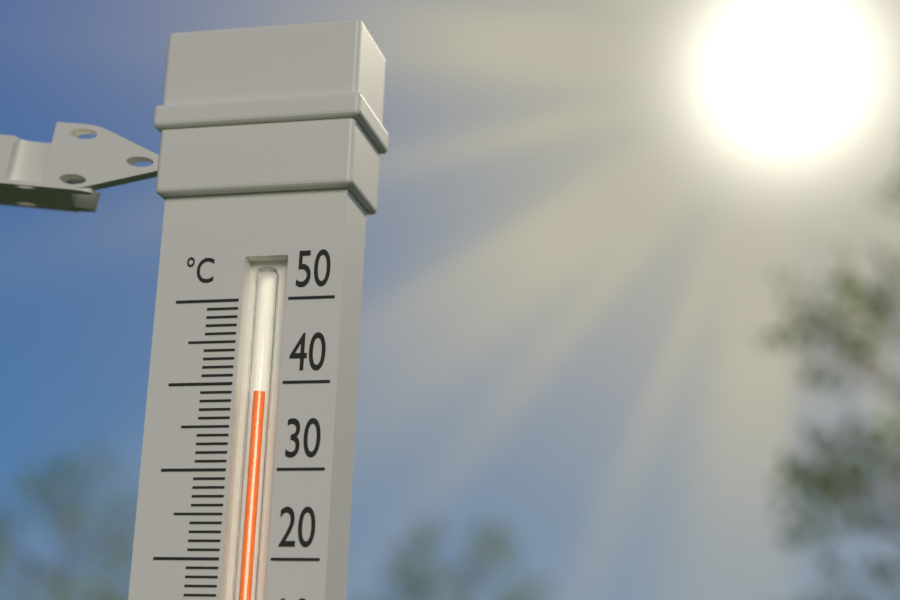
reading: 39 °C
